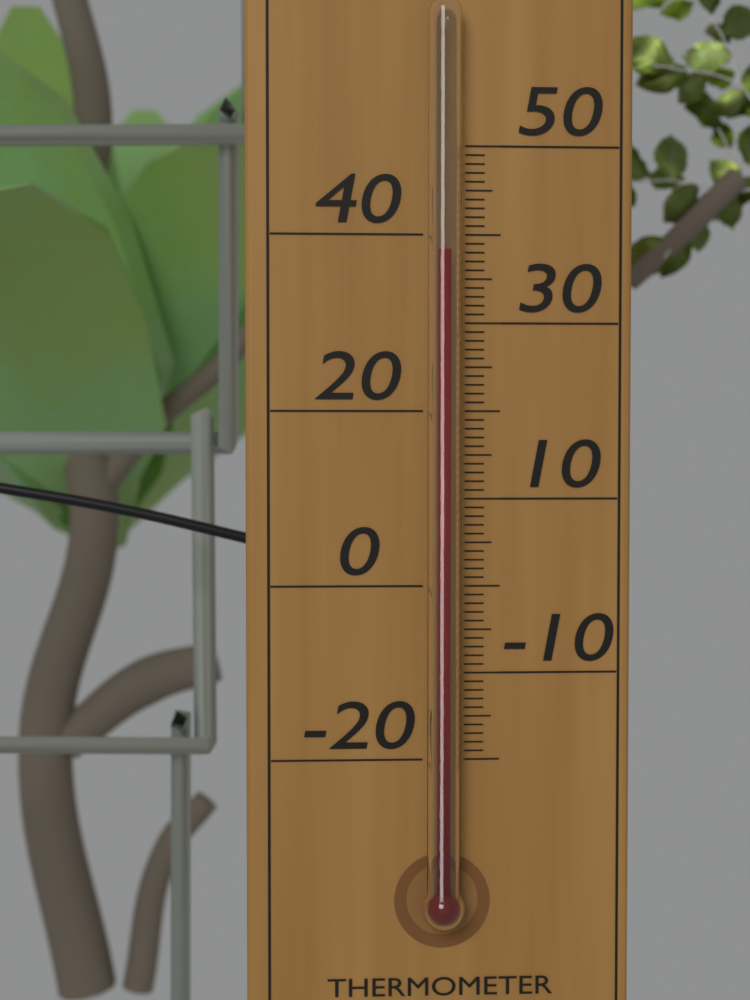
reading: 38 °C
